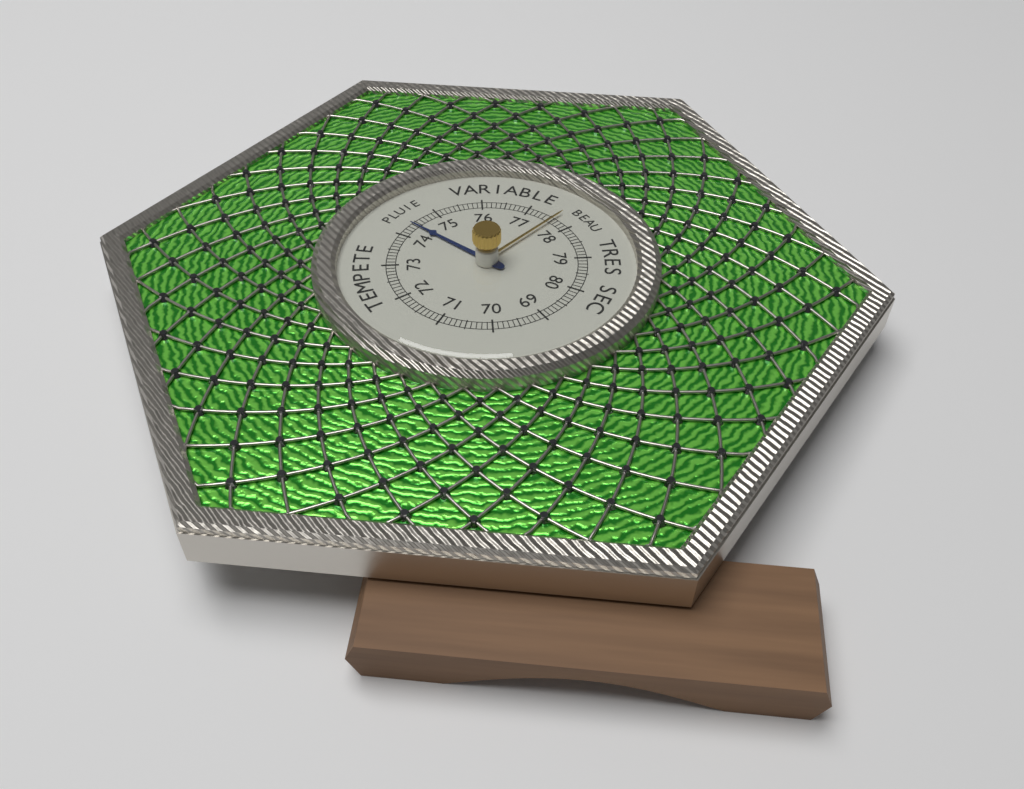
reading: 74.4 (no unit)
